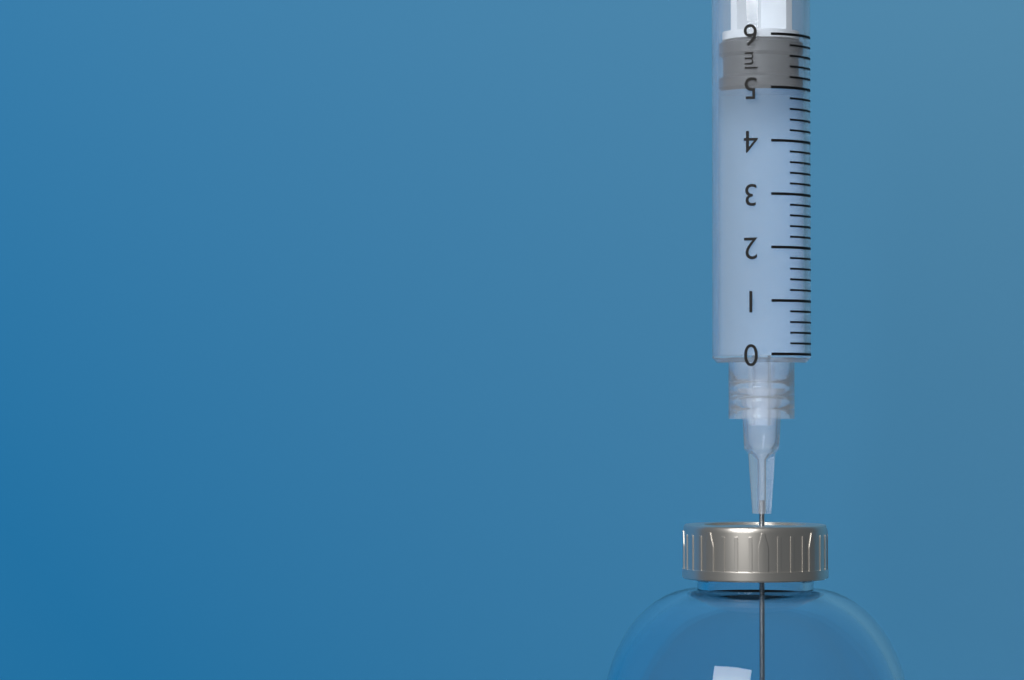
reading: 5.0 ml
